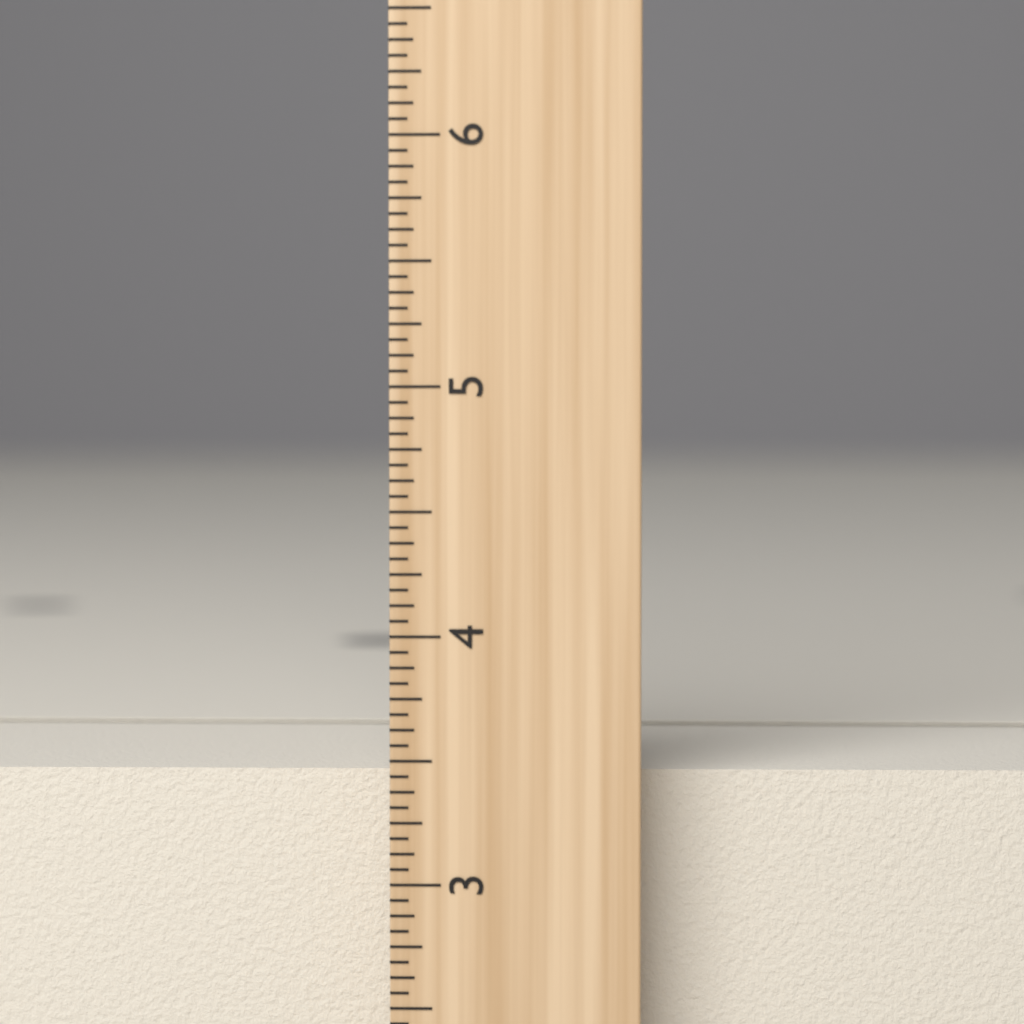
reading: 3.4375 inch
